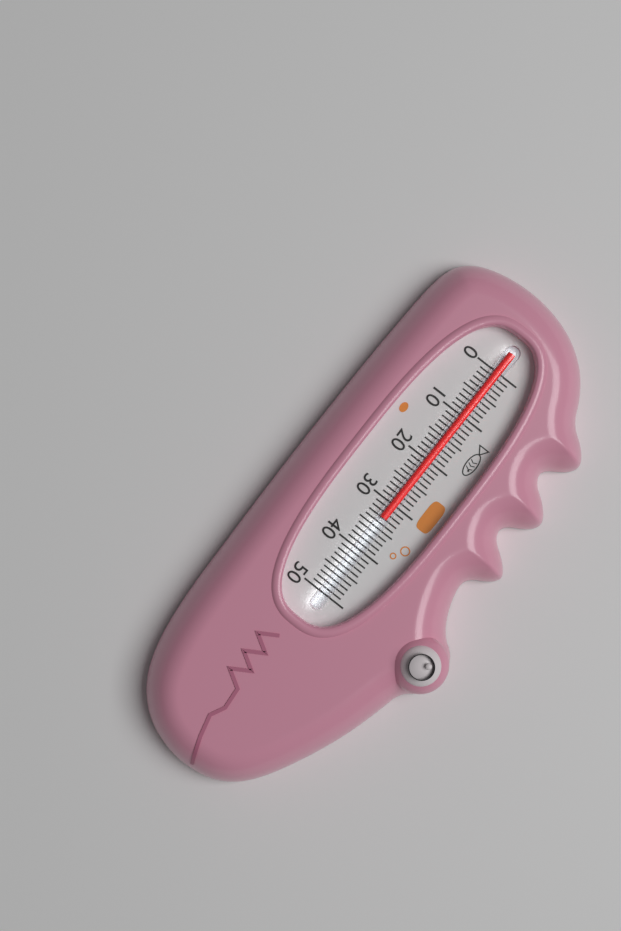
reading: 33 (no unit)
